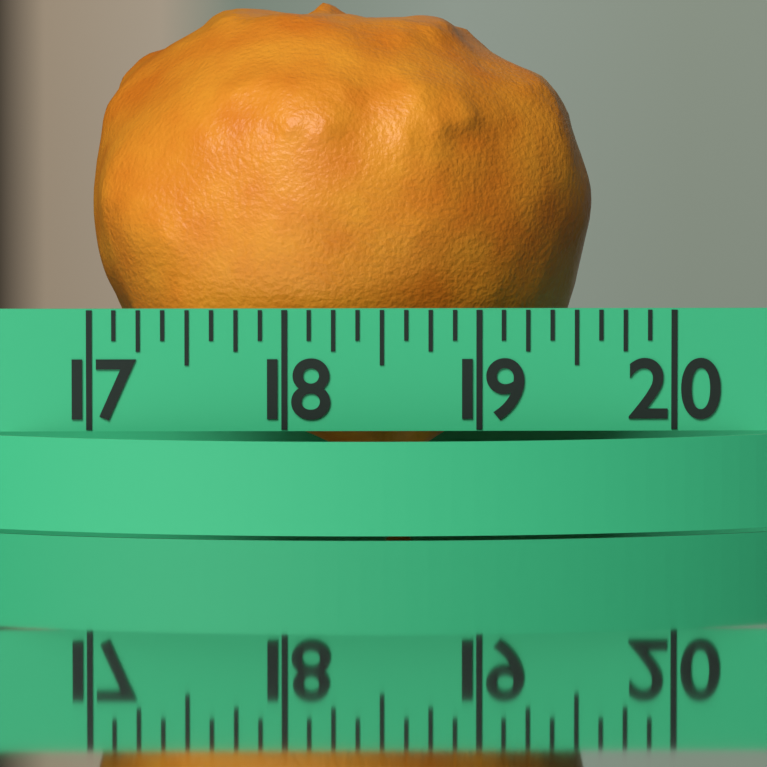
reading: 19.625 (no unit)
